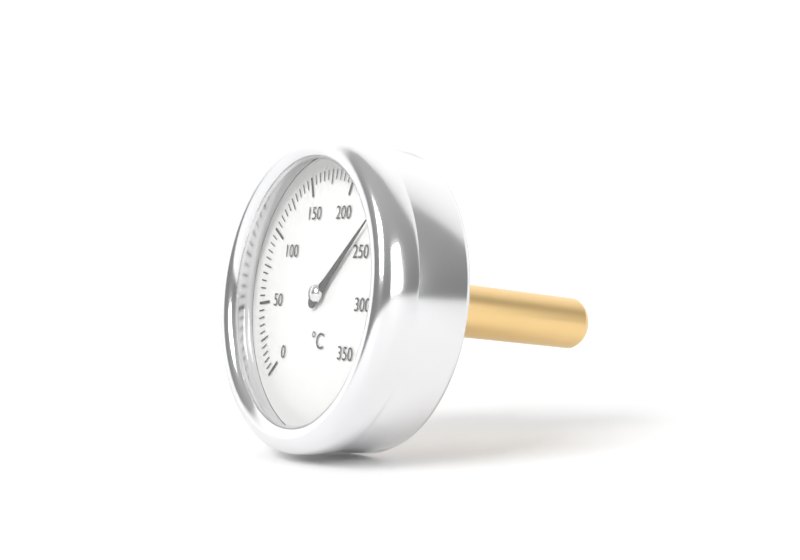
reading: 235 °C
